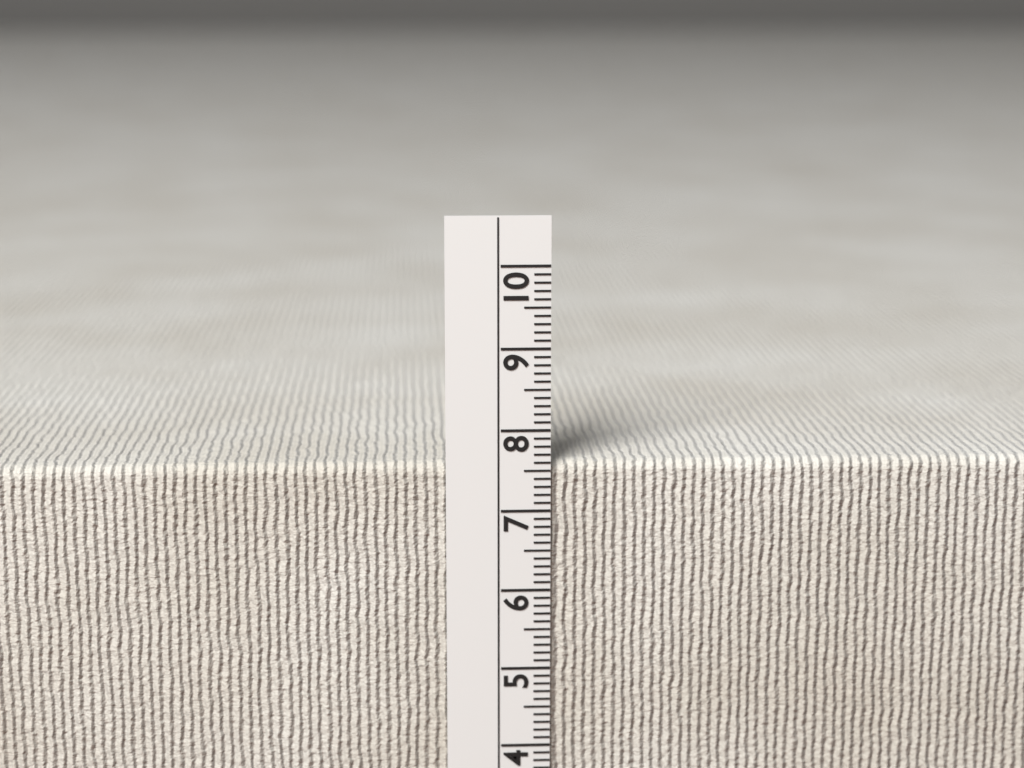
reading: 7.6 cm
